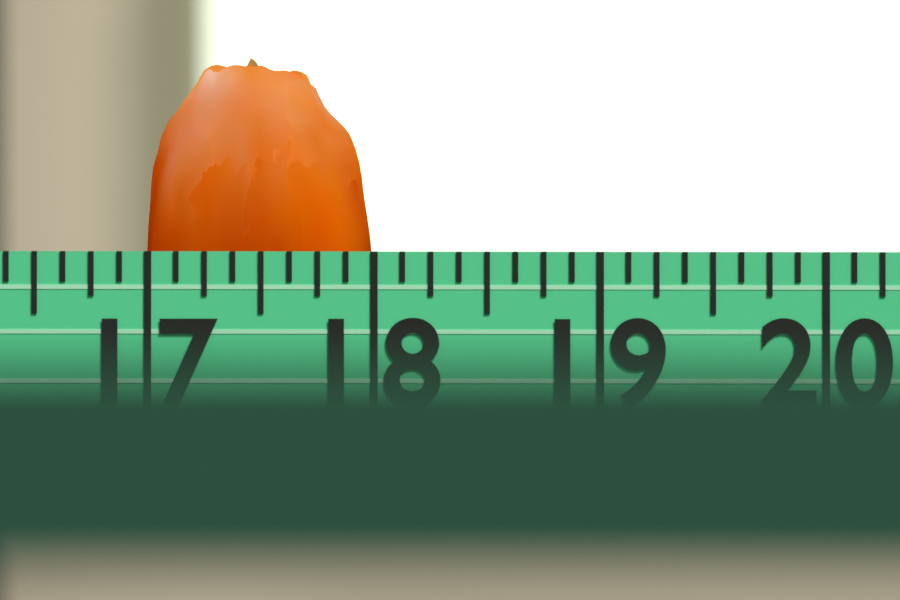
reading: 18.000 (no unit)
